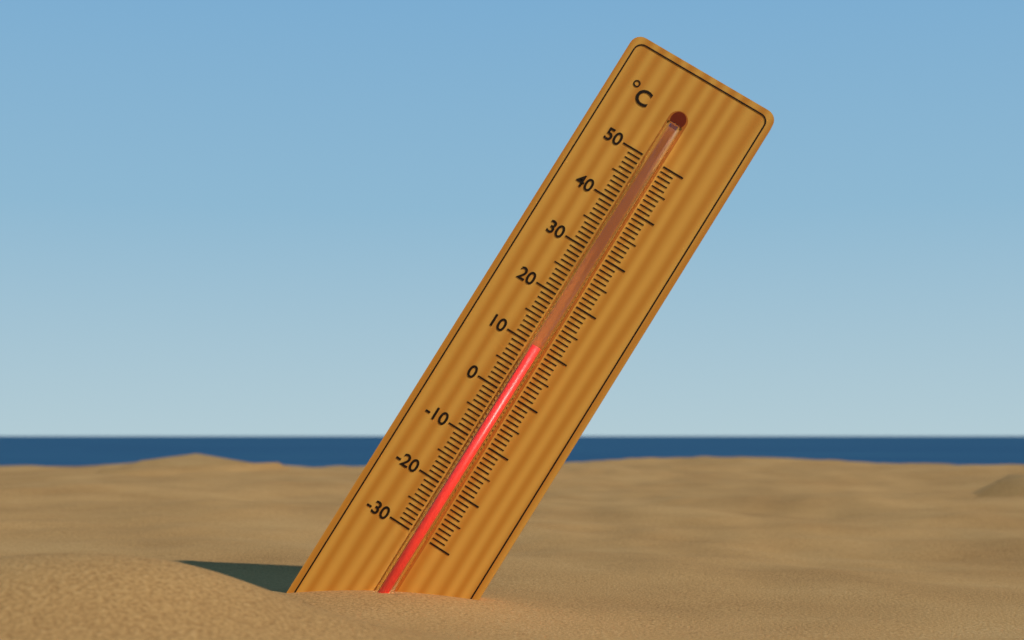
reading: 10 °C
